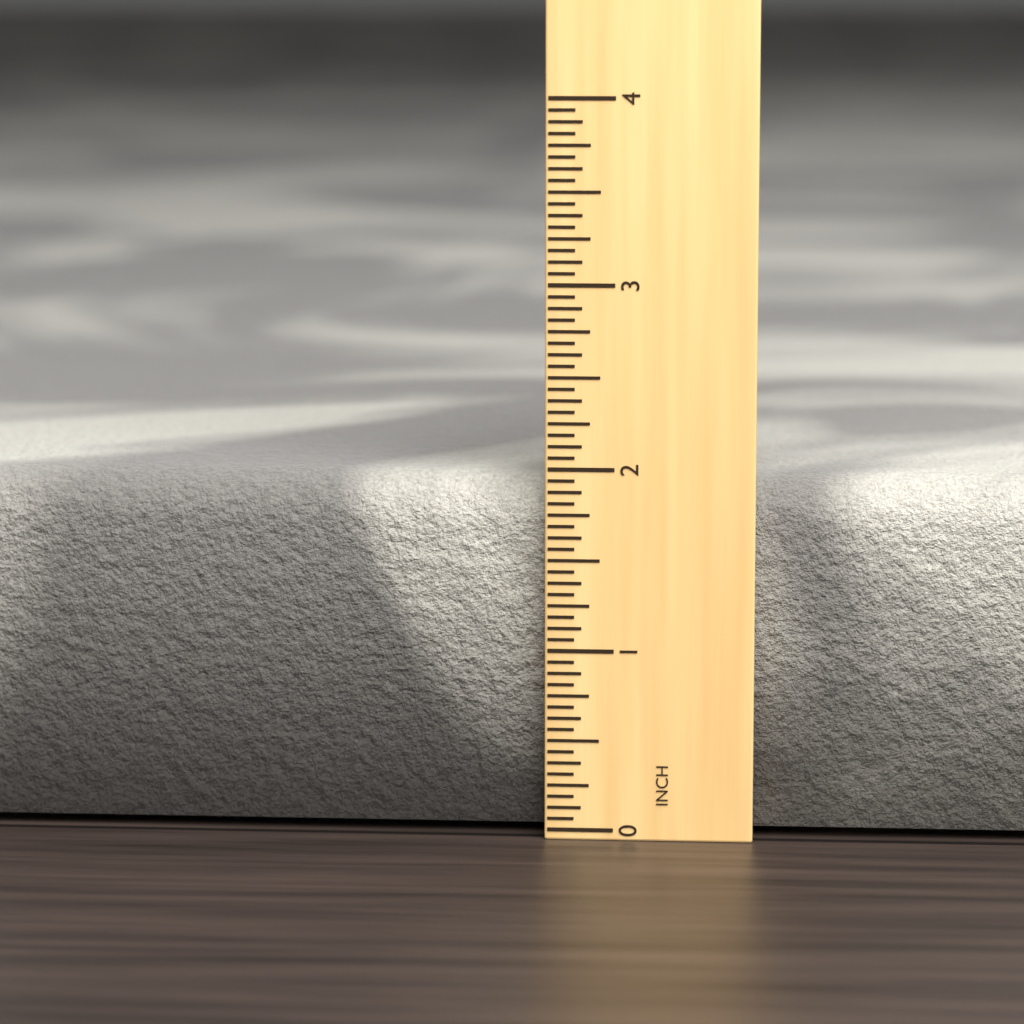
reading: 1.9375 in
